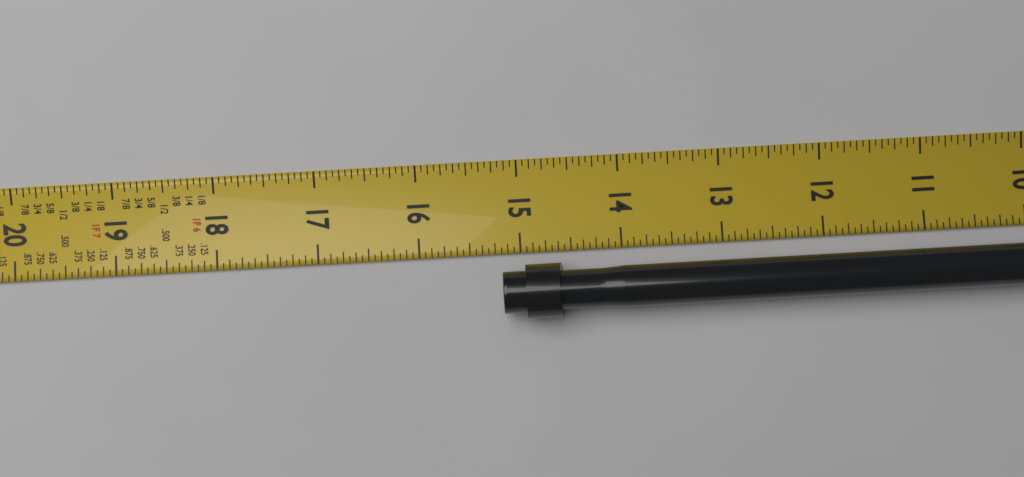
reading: 15.1875 in
